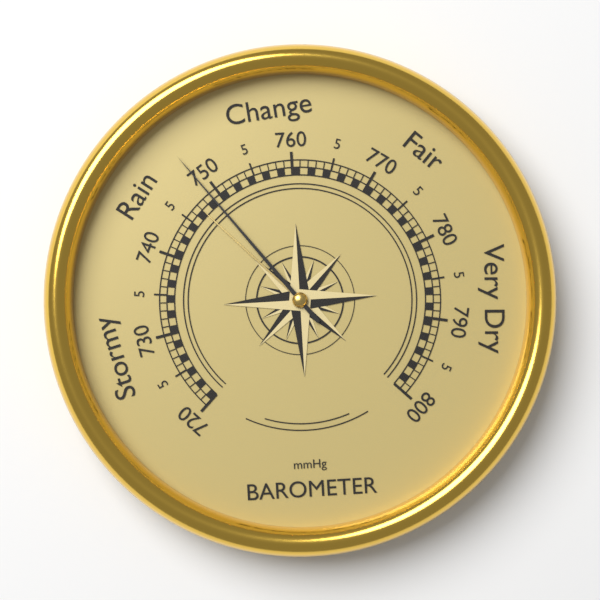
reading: 749 mmHg
